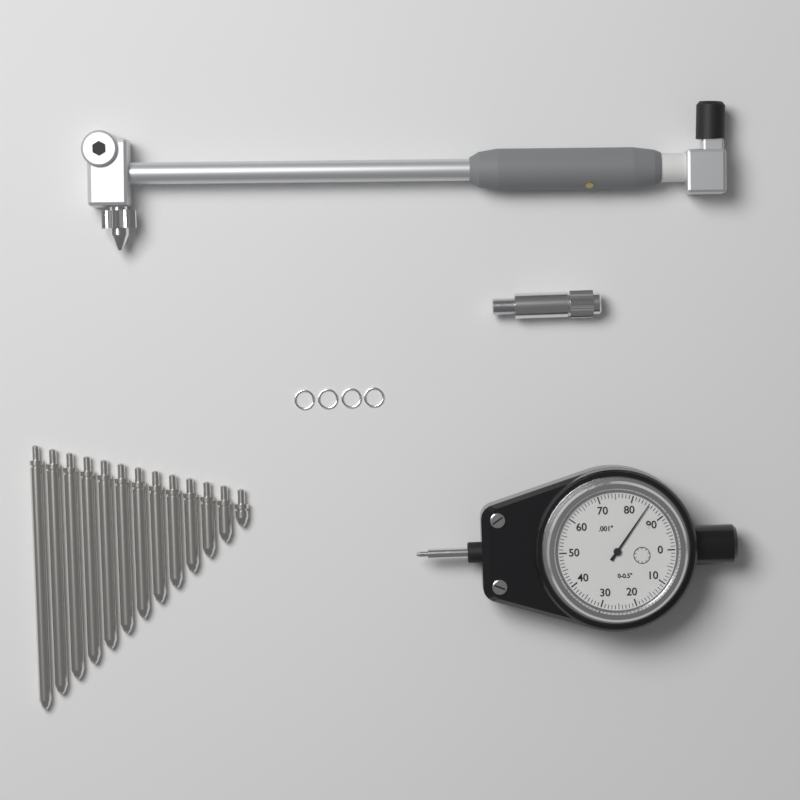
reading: 0.085 in
